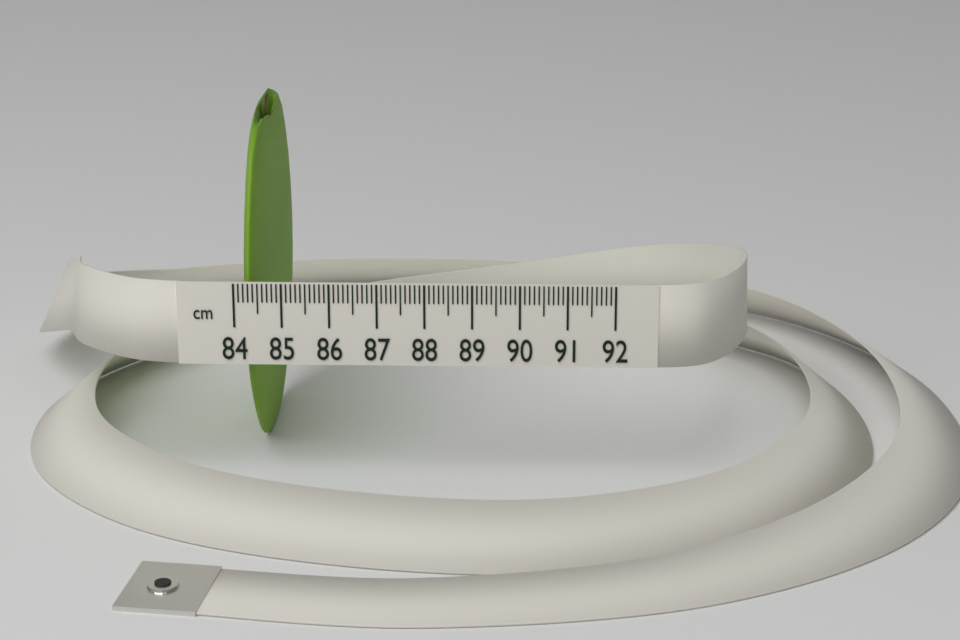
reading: 84.6 cm
